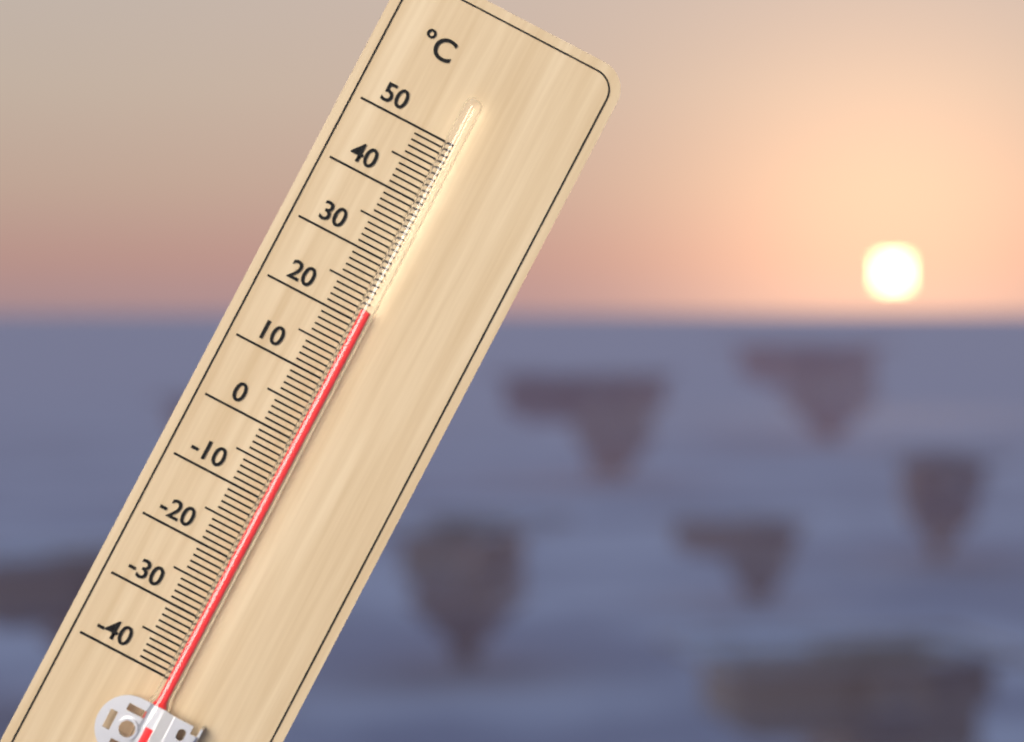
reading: 22 °C
